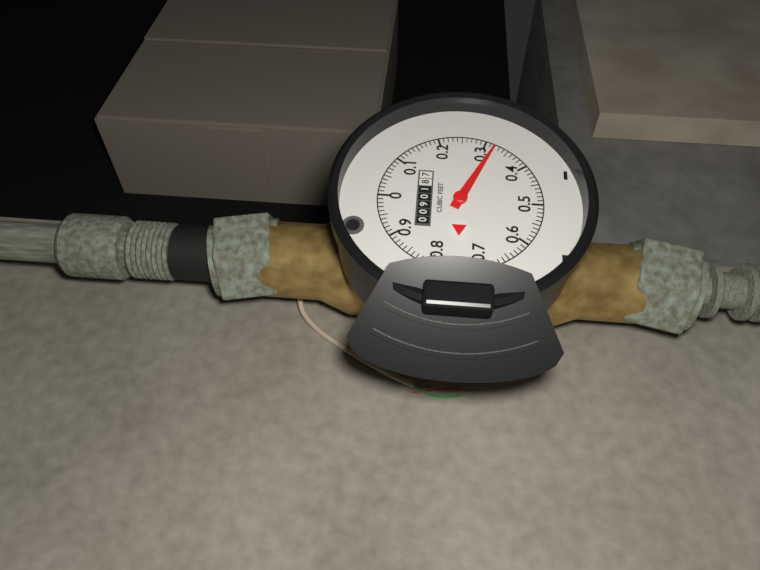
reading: 0.32 cubic feet
